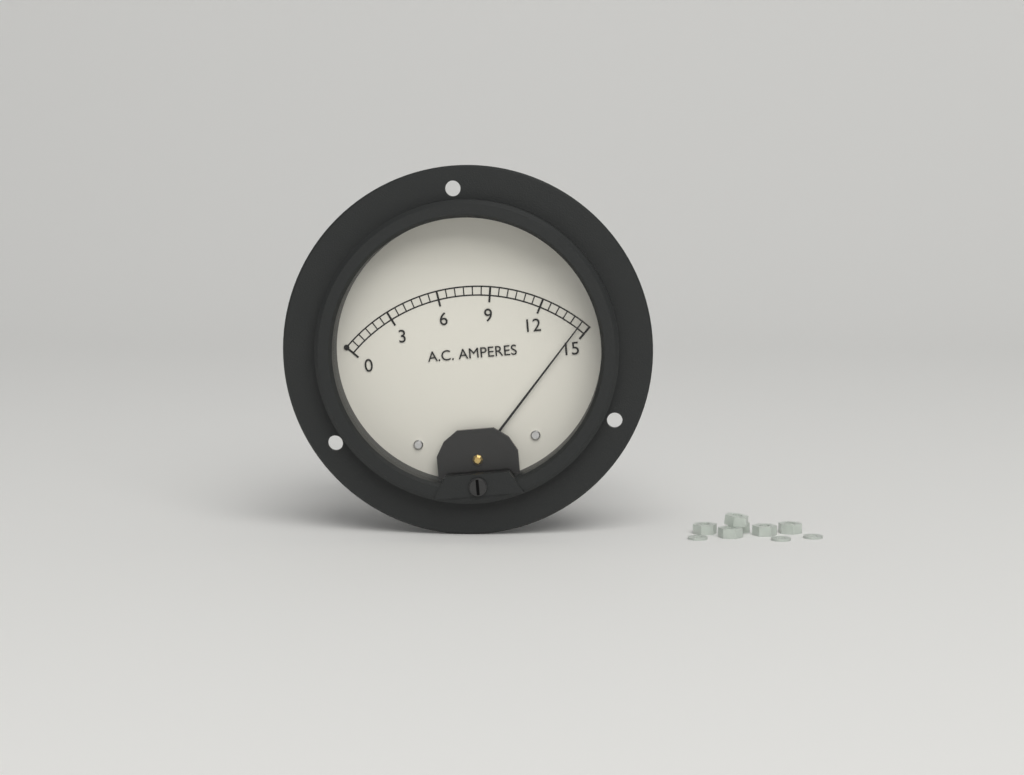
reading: 14.5 A
